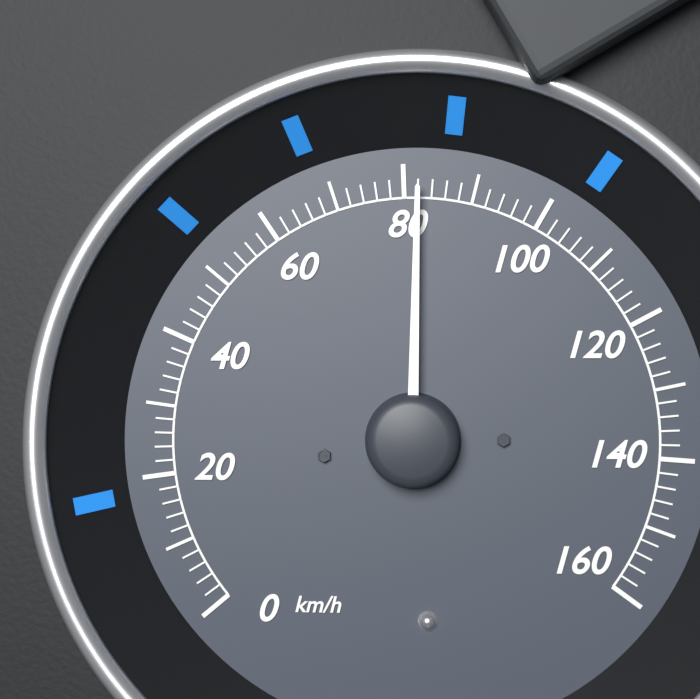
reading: 82 km/h
